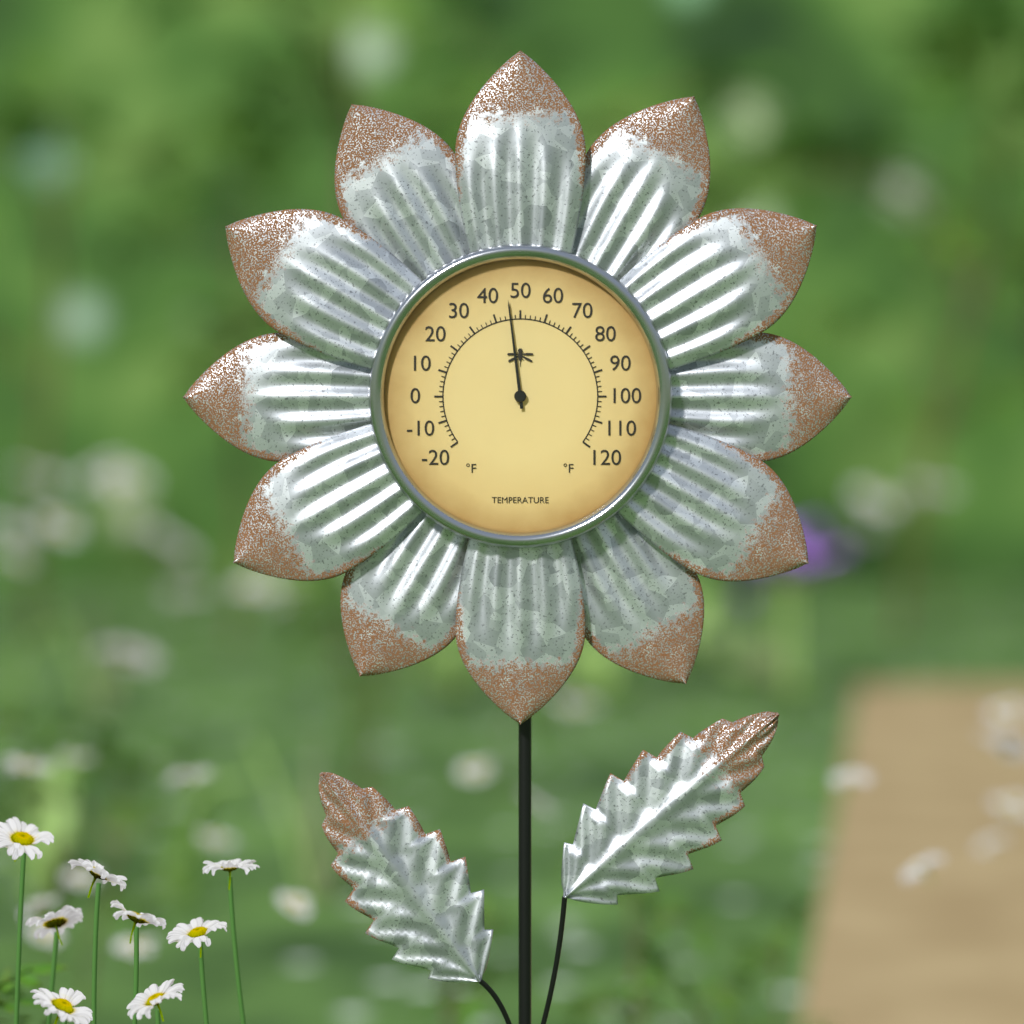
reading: 46 °F
